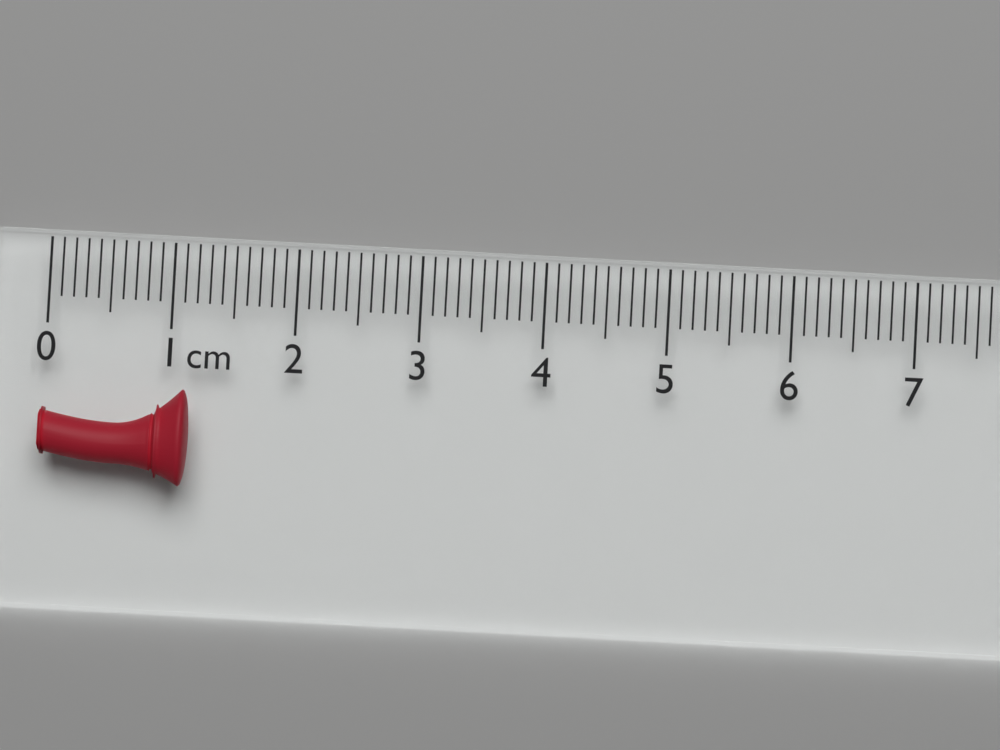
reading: 1.2 cm
